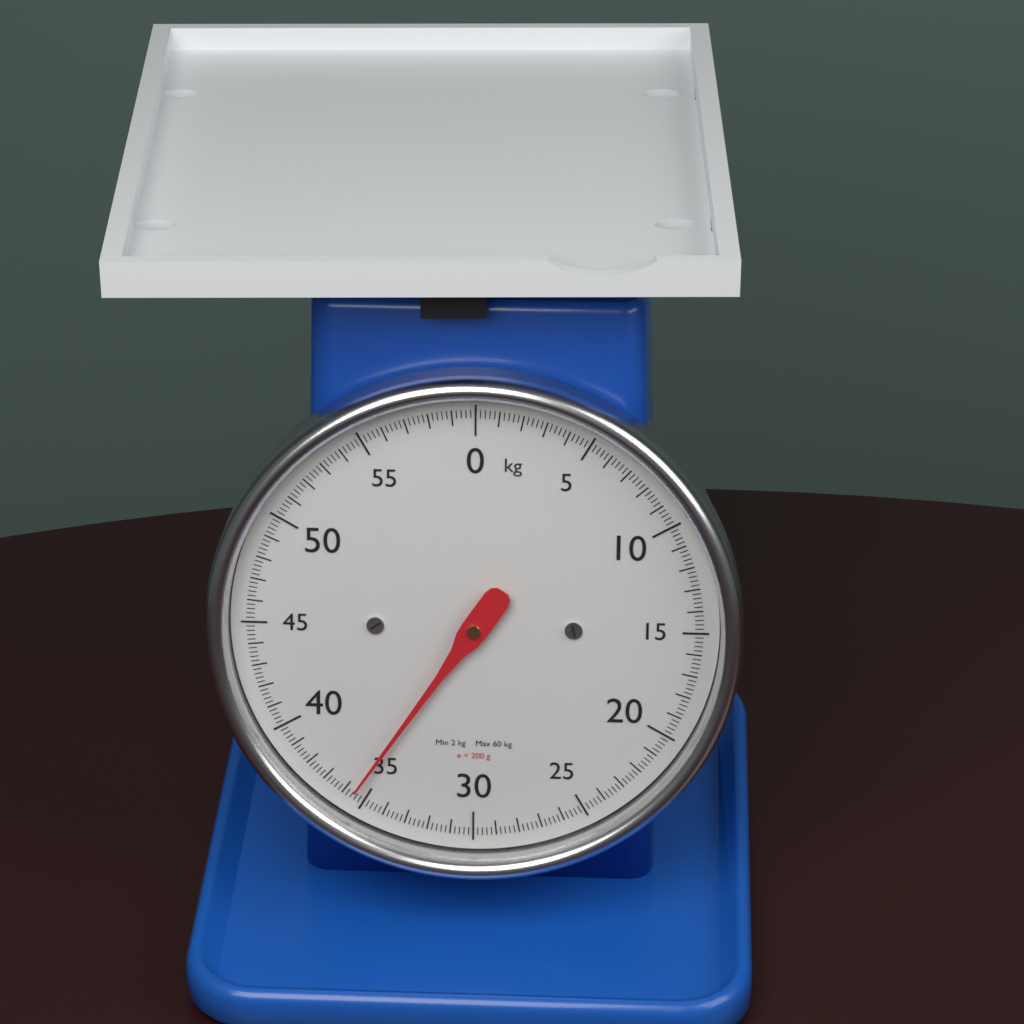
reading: 35.6 kg
